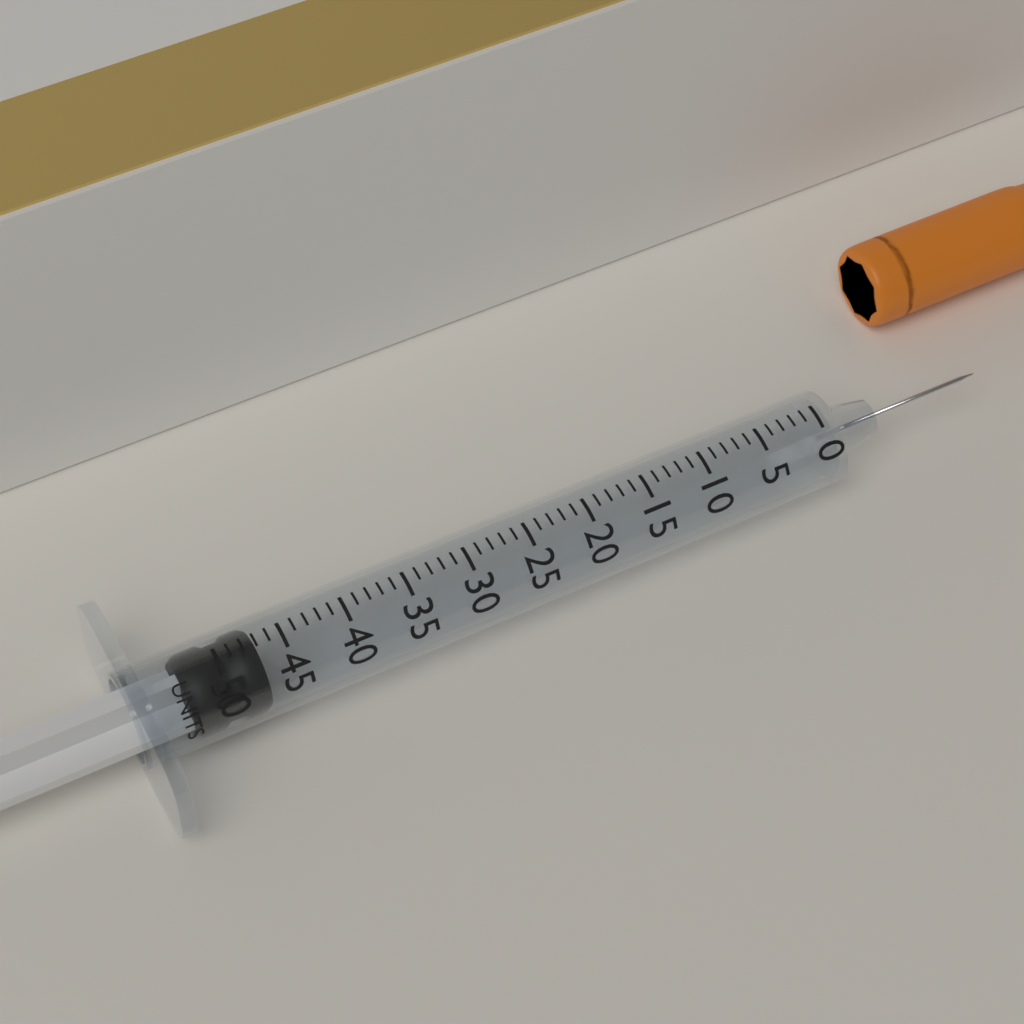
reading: 47 units
